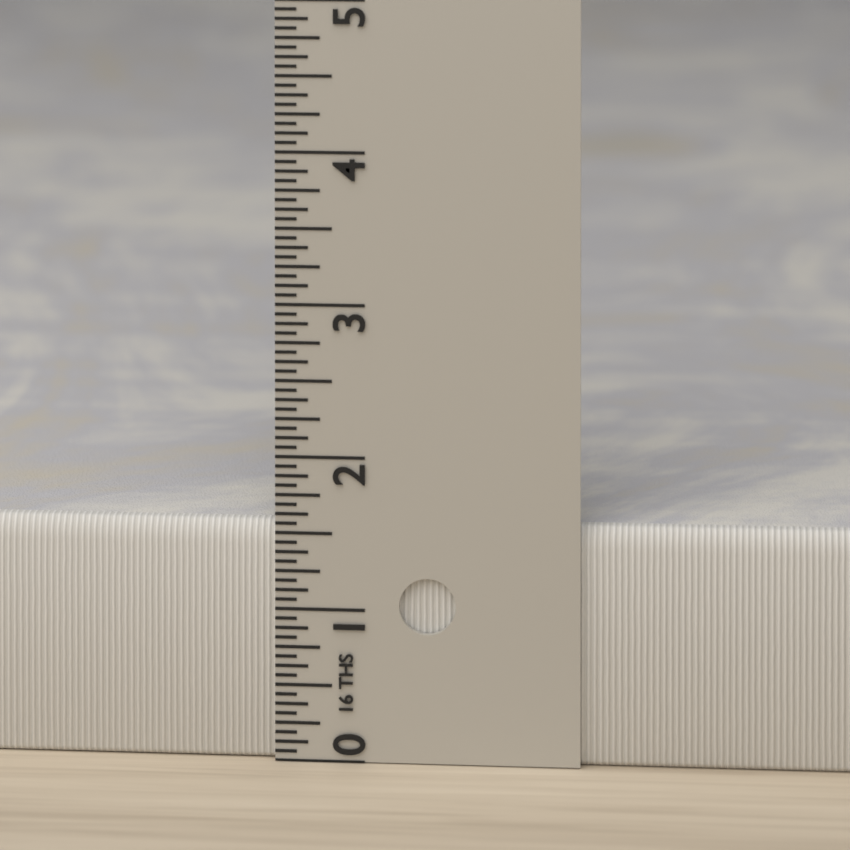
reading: 1.5625 in
